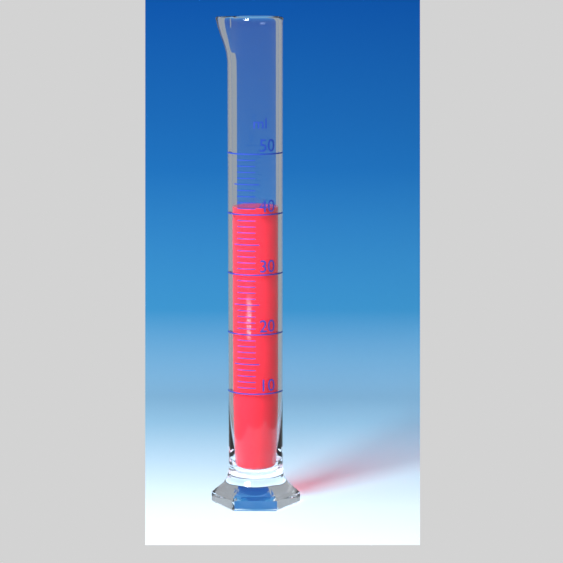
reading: 41 ml
